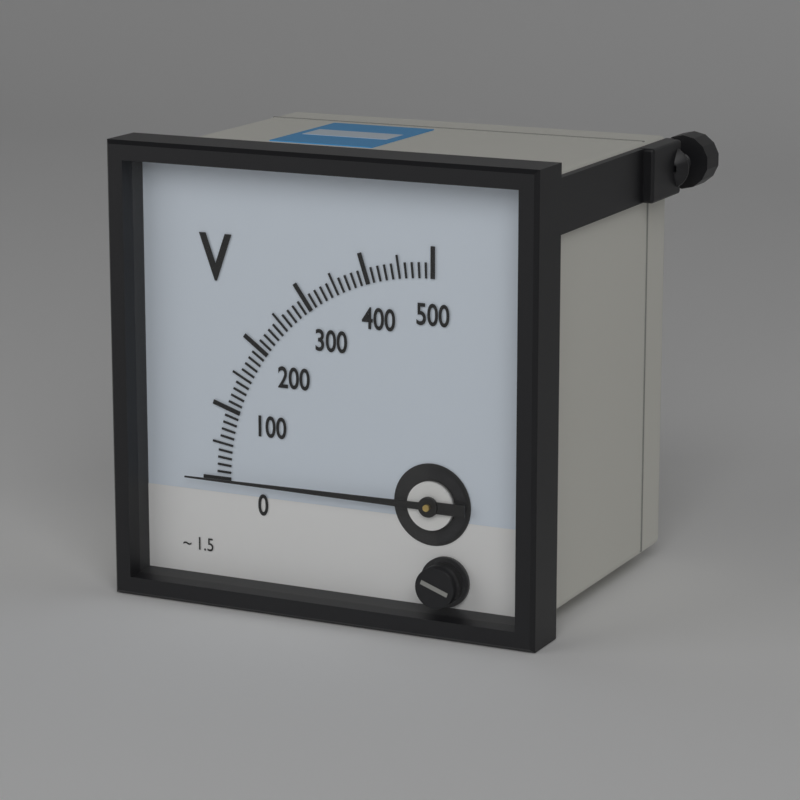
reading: 0 V
